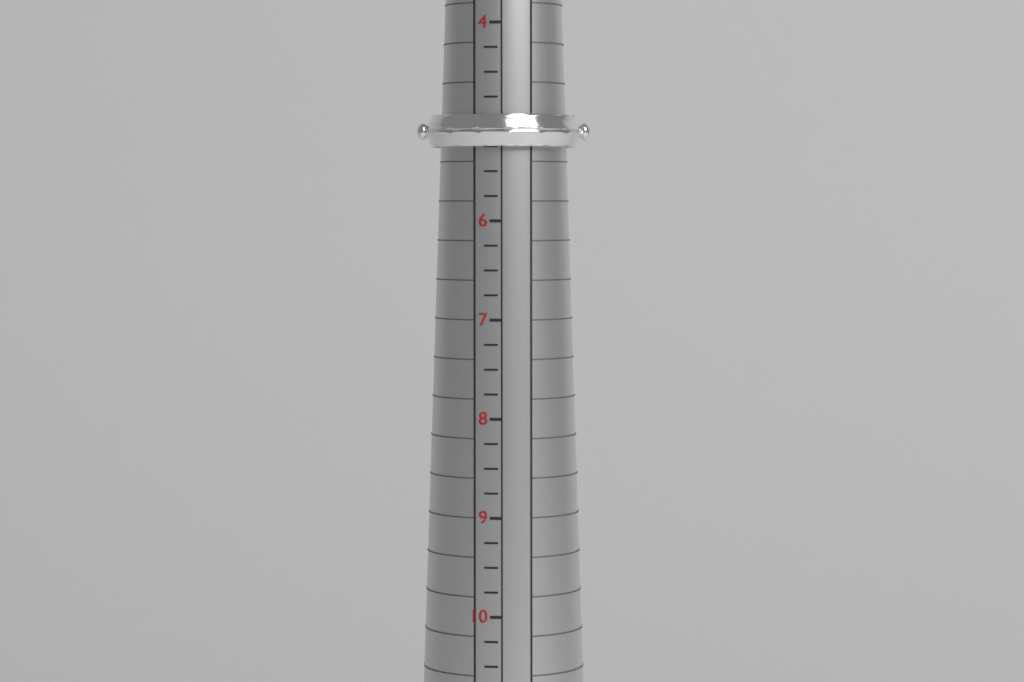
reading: 5.25 (no unit)
